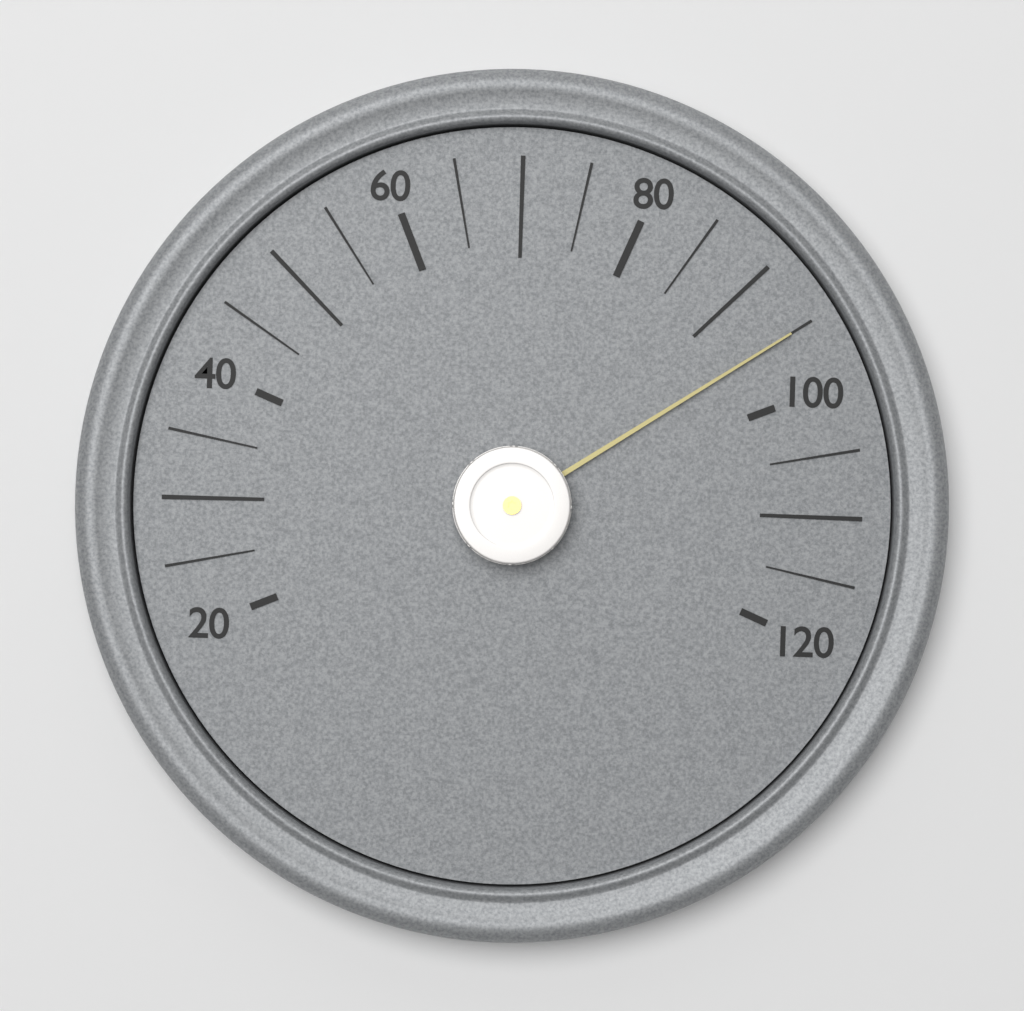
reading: 95 (no unit)
